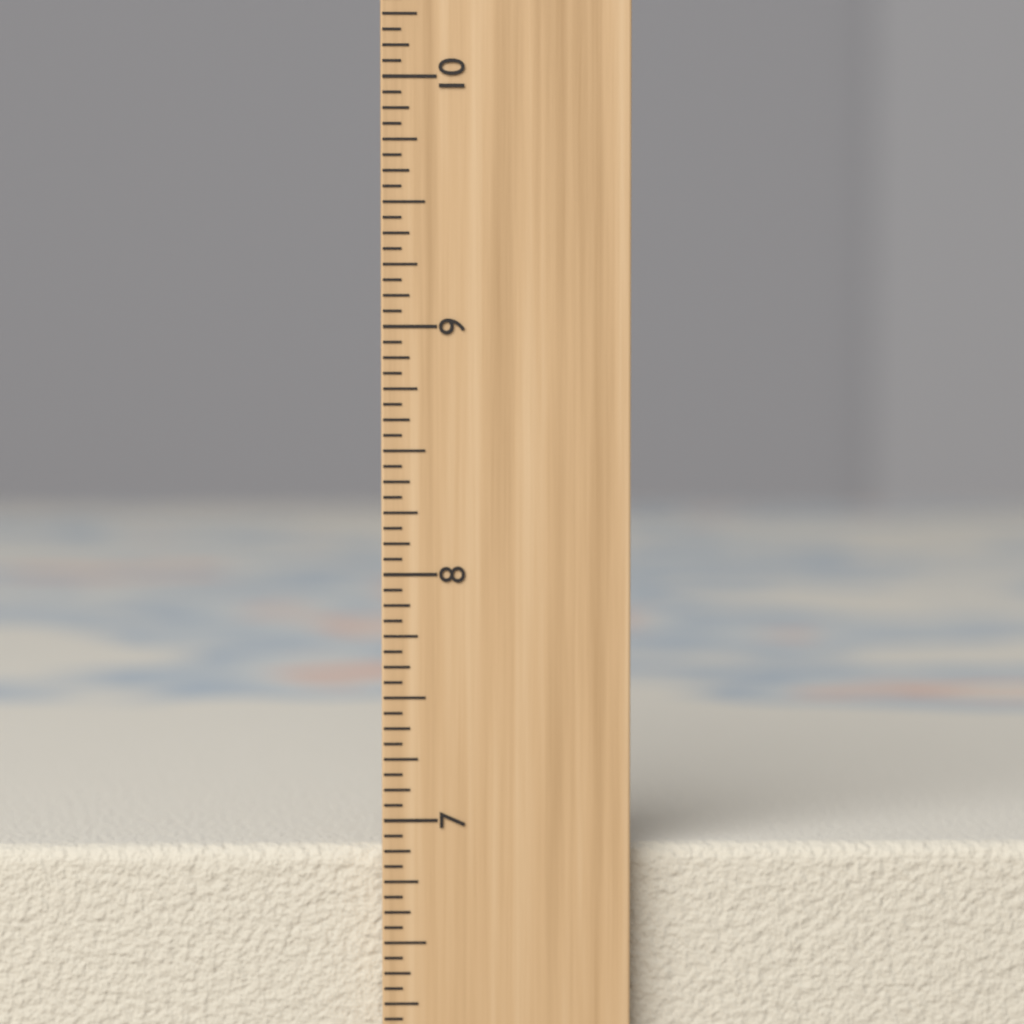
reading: 6.8750 inch
